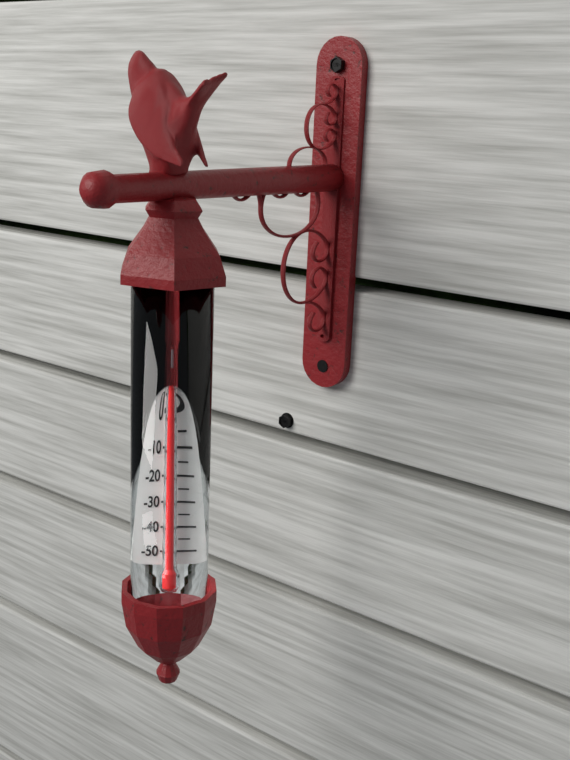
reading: 30 °C
